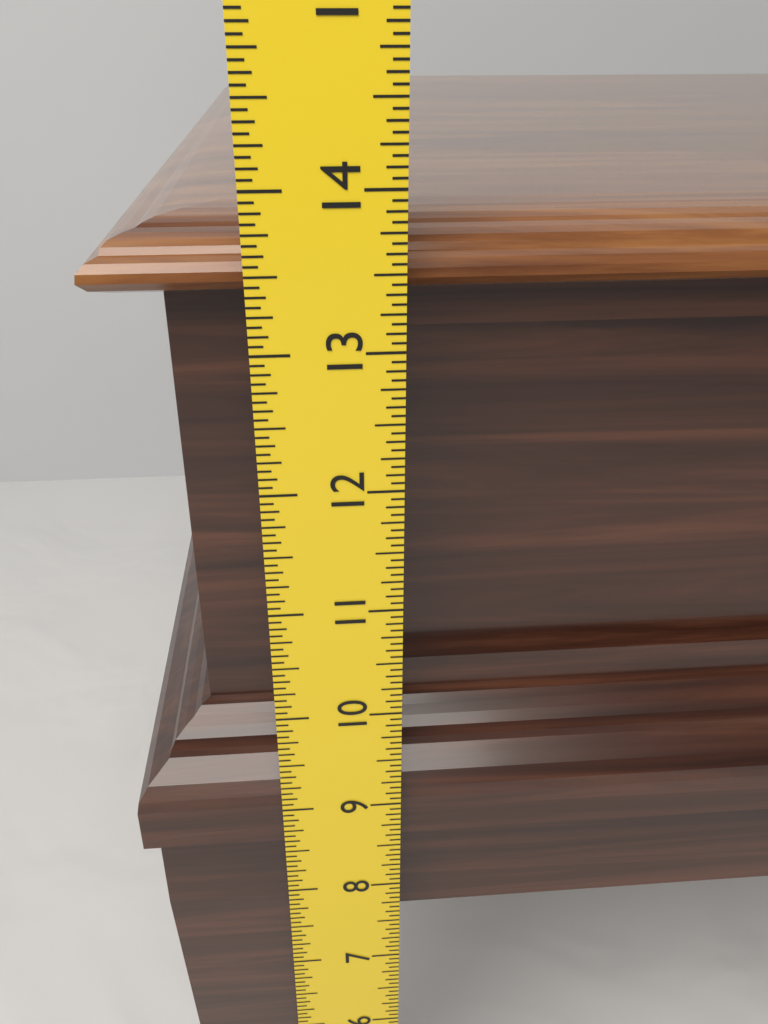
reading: 13.7500 in
